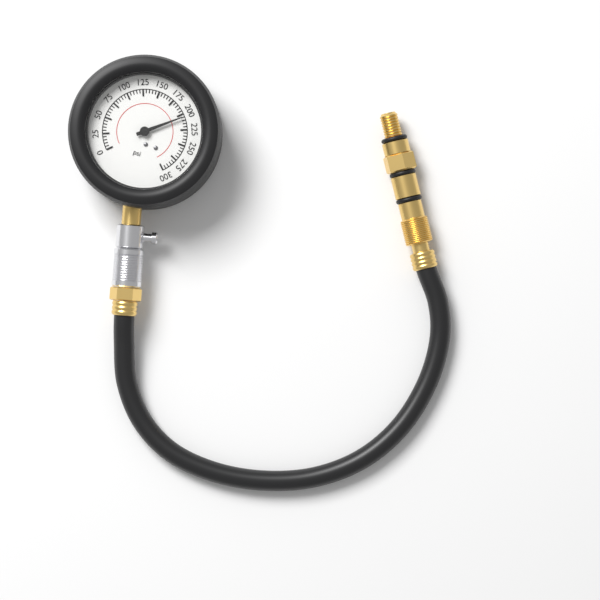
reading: 205 psi
